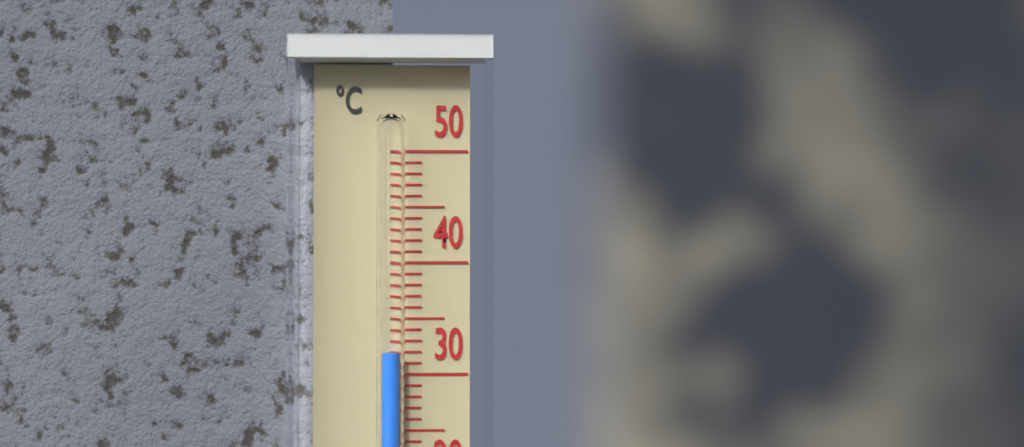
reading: 32 °C
